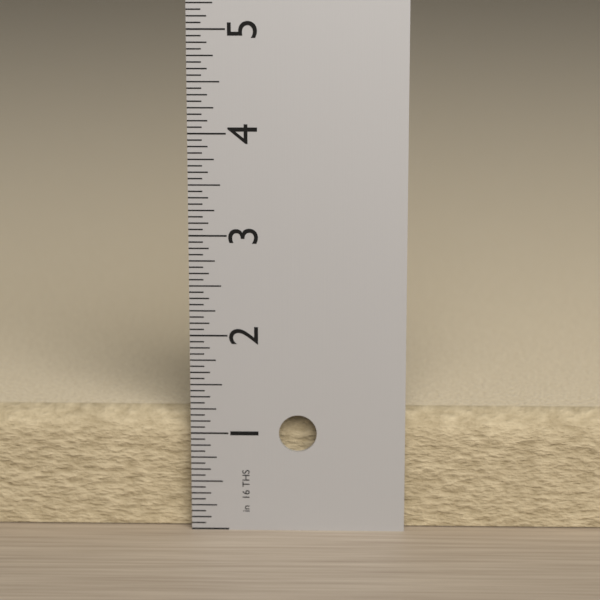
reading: 1.1875 in
